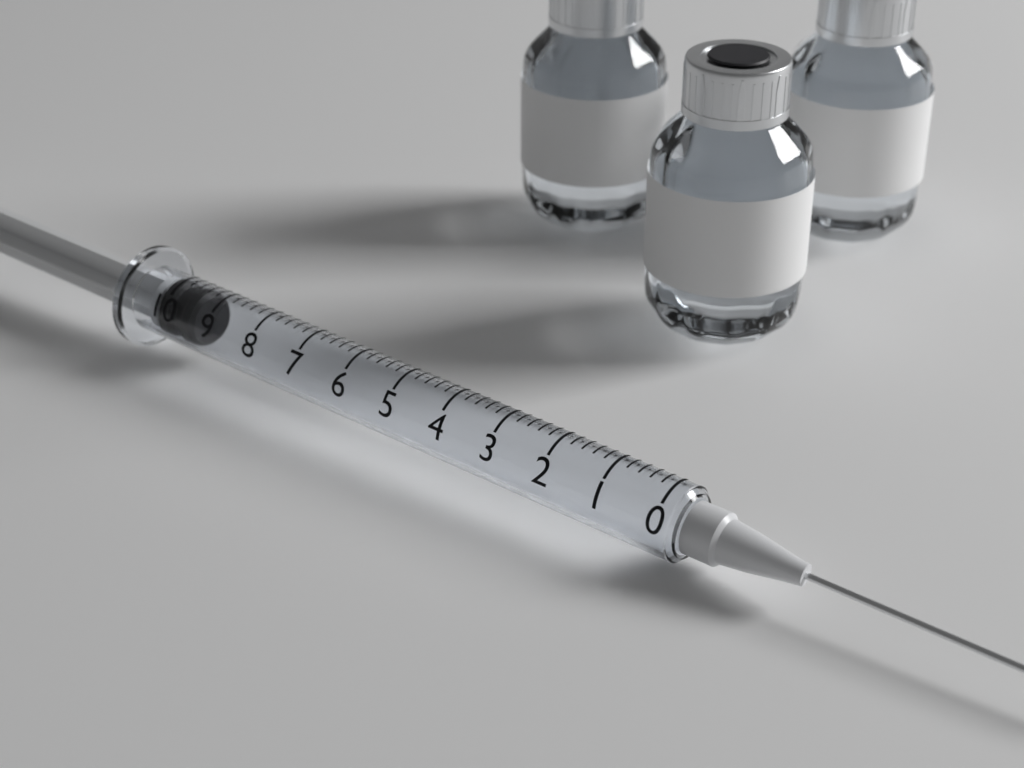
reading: 9.4 (no unit)
